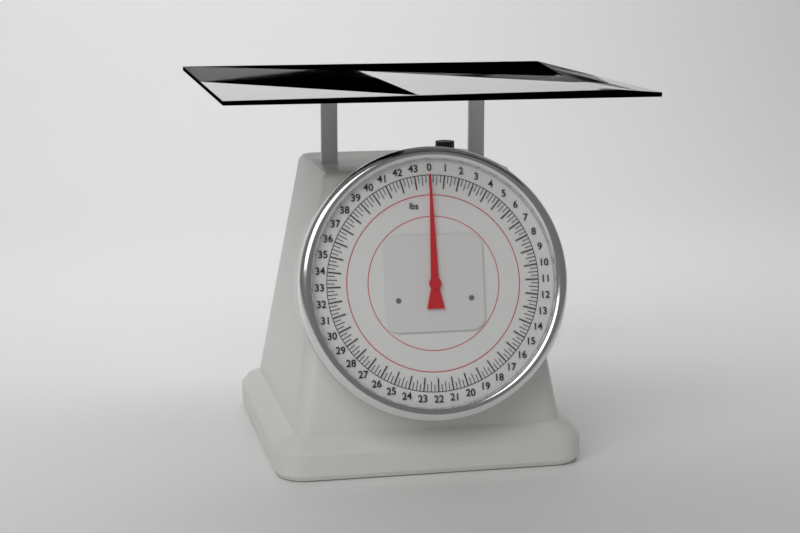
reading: 0.00 lbs
